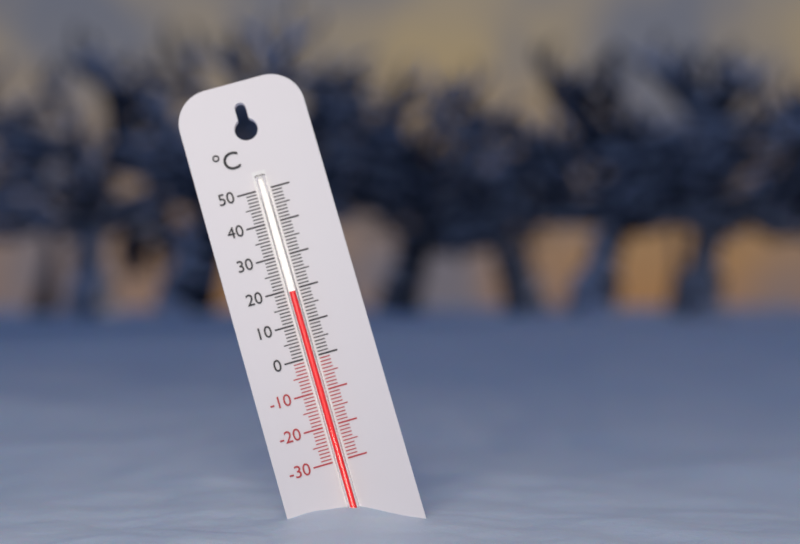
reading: 19 °C
